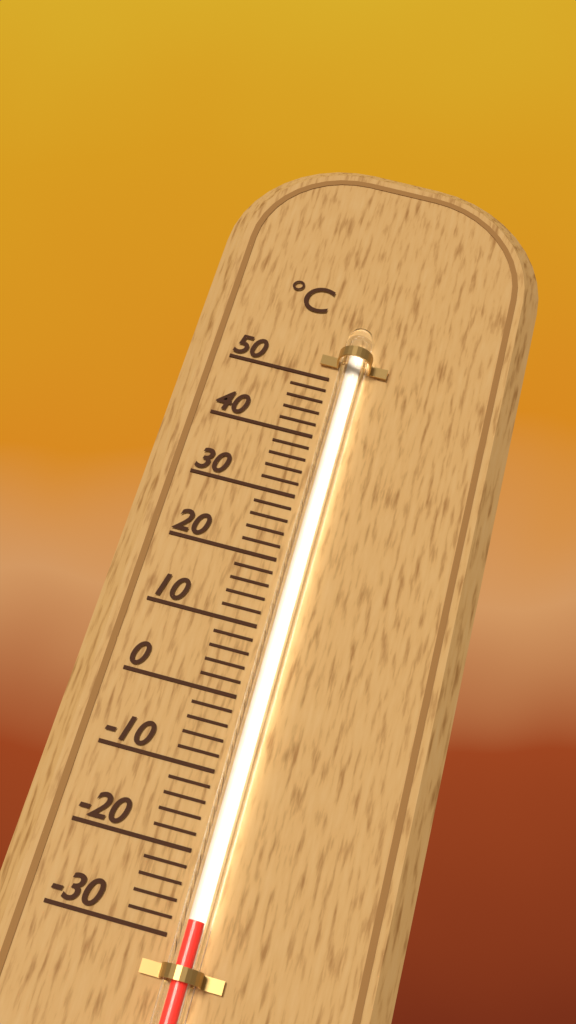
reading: -28 °C
